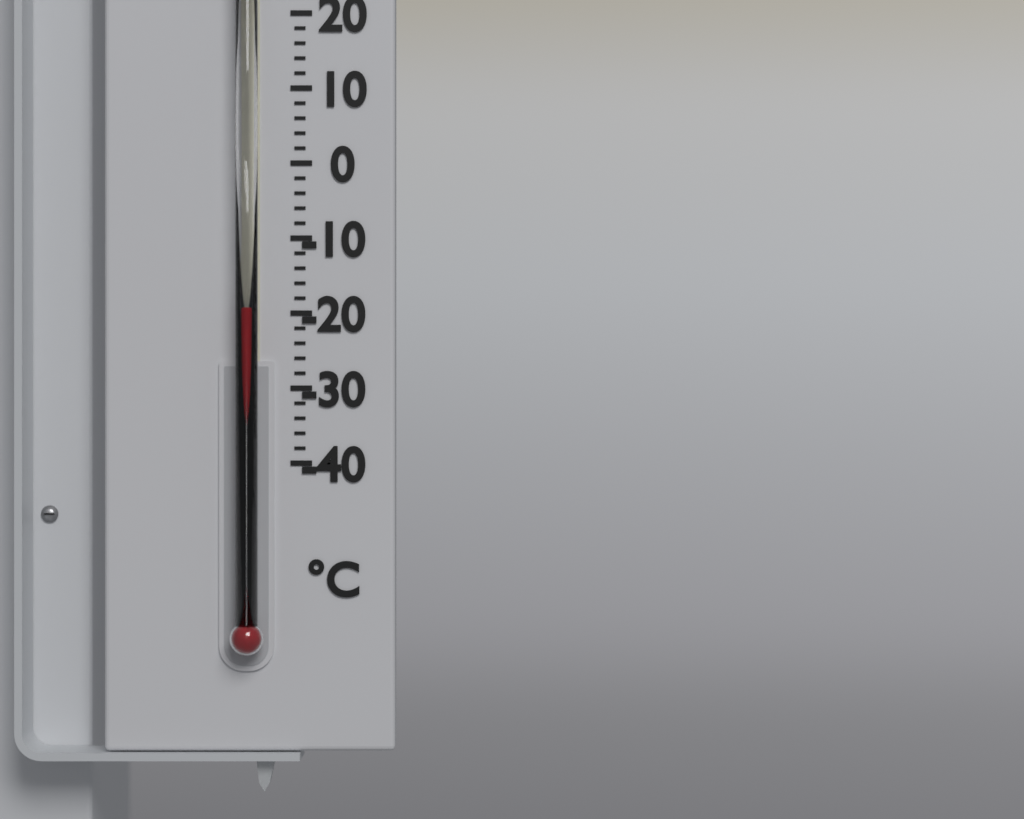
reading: -19.2 °C
